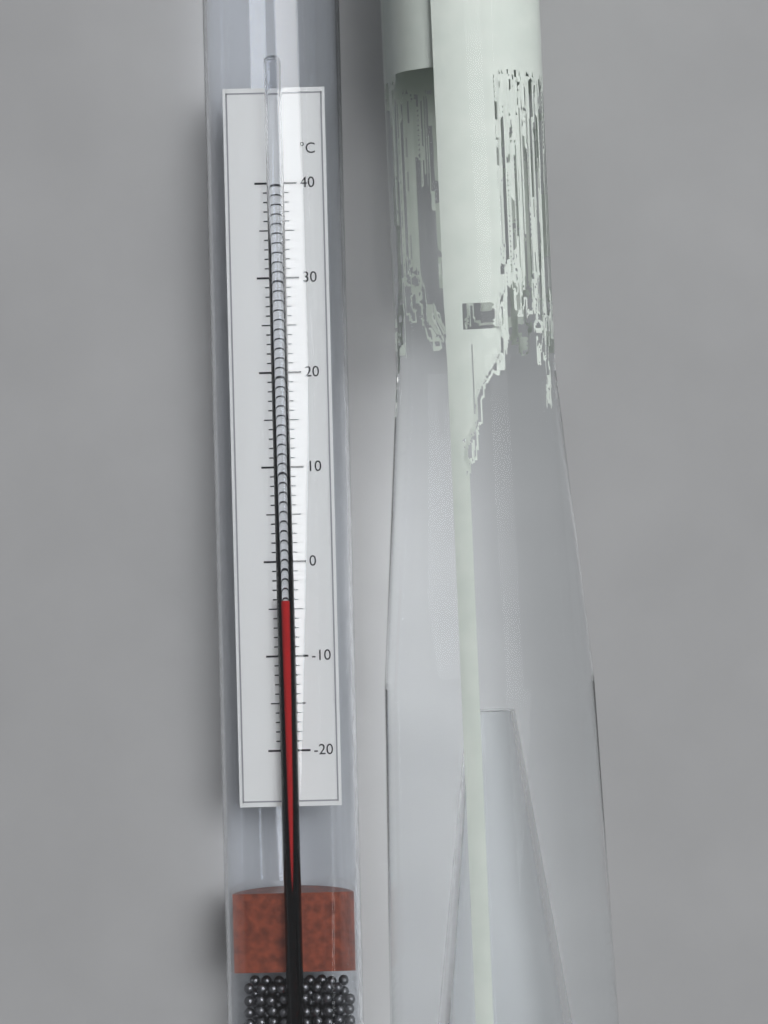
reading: -4 °C
